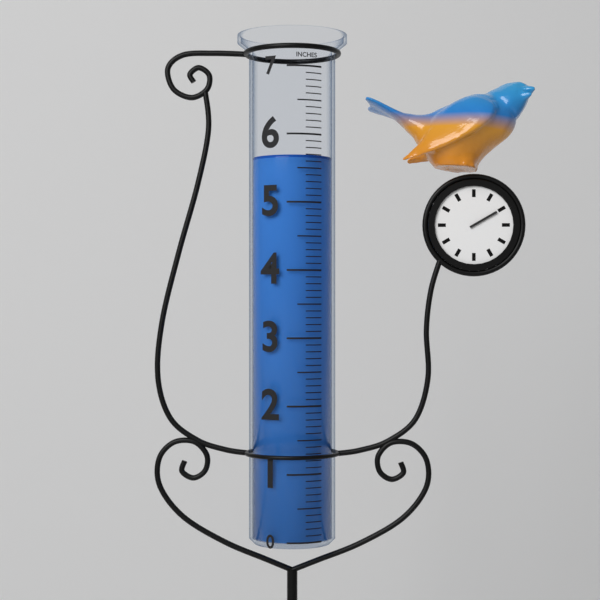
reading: 5.7 in
